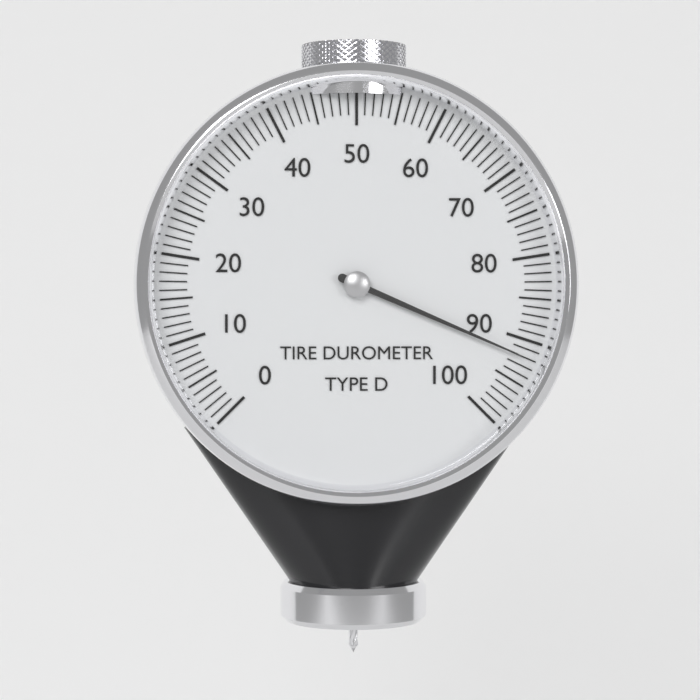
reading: 92 (no unit)
